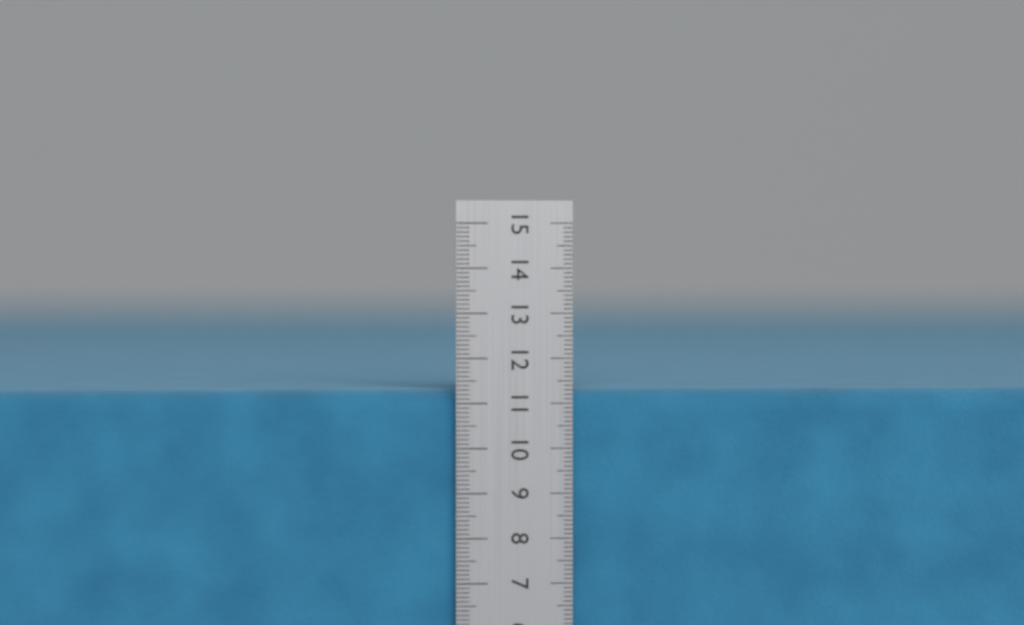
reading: 11.3 cm
